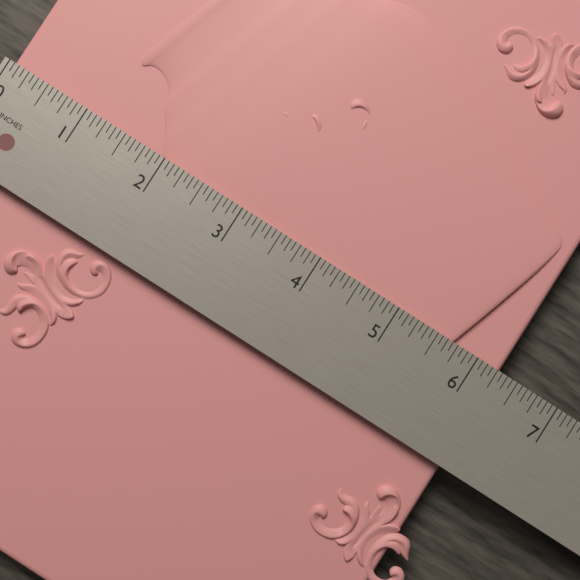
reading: 6.3125 in
